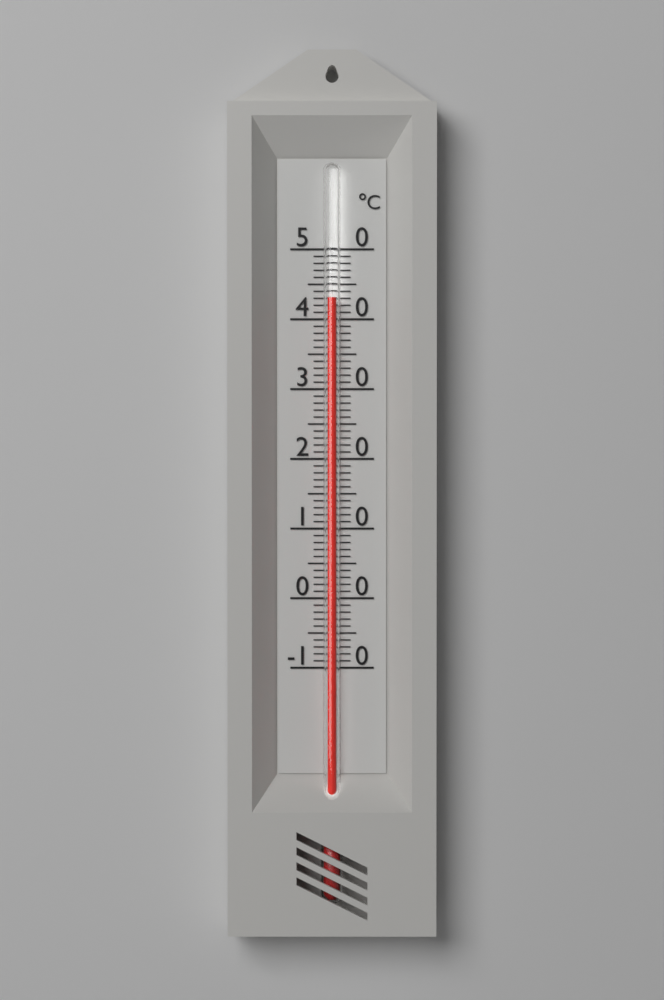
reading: 43 °C
